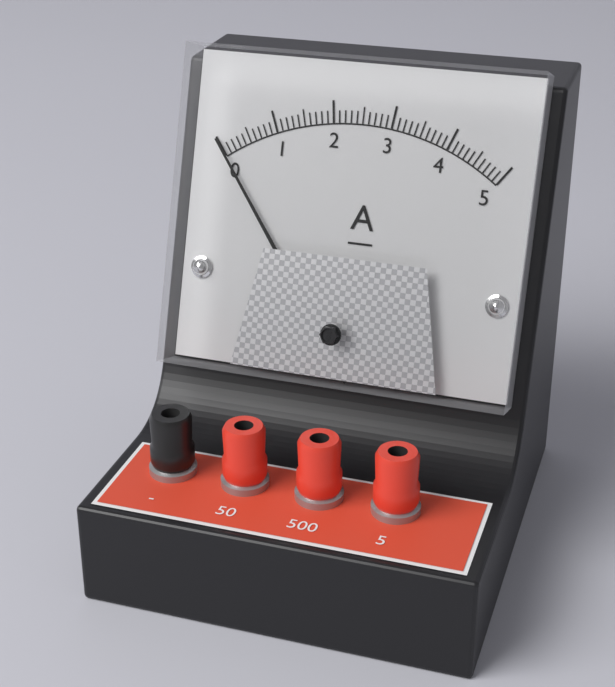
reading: 0.0 A
